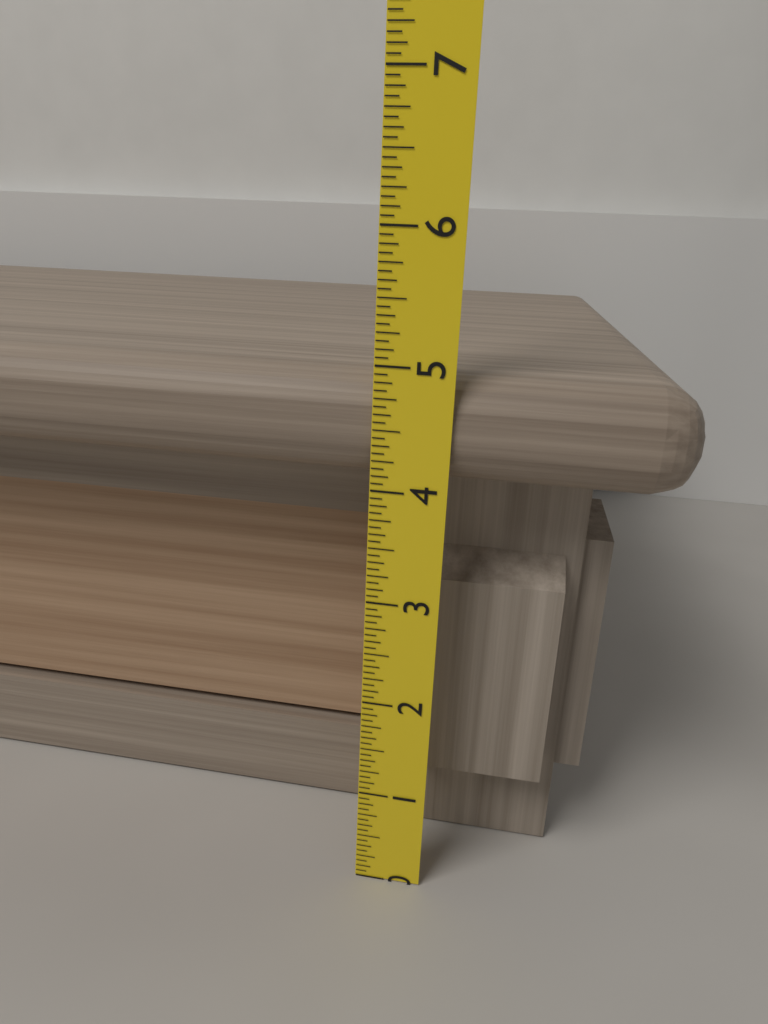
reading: 4.9375 (no unit)
